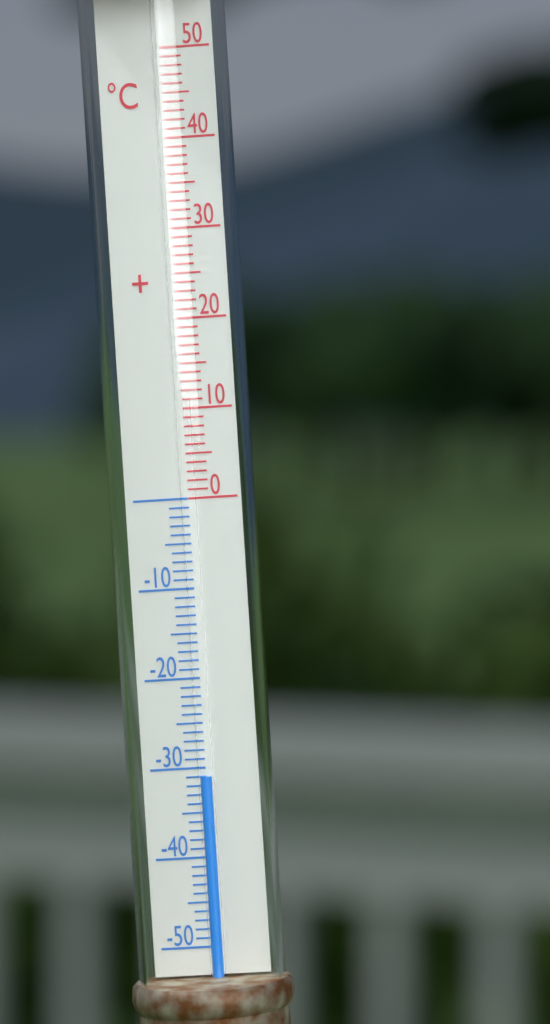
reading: -31 °C
